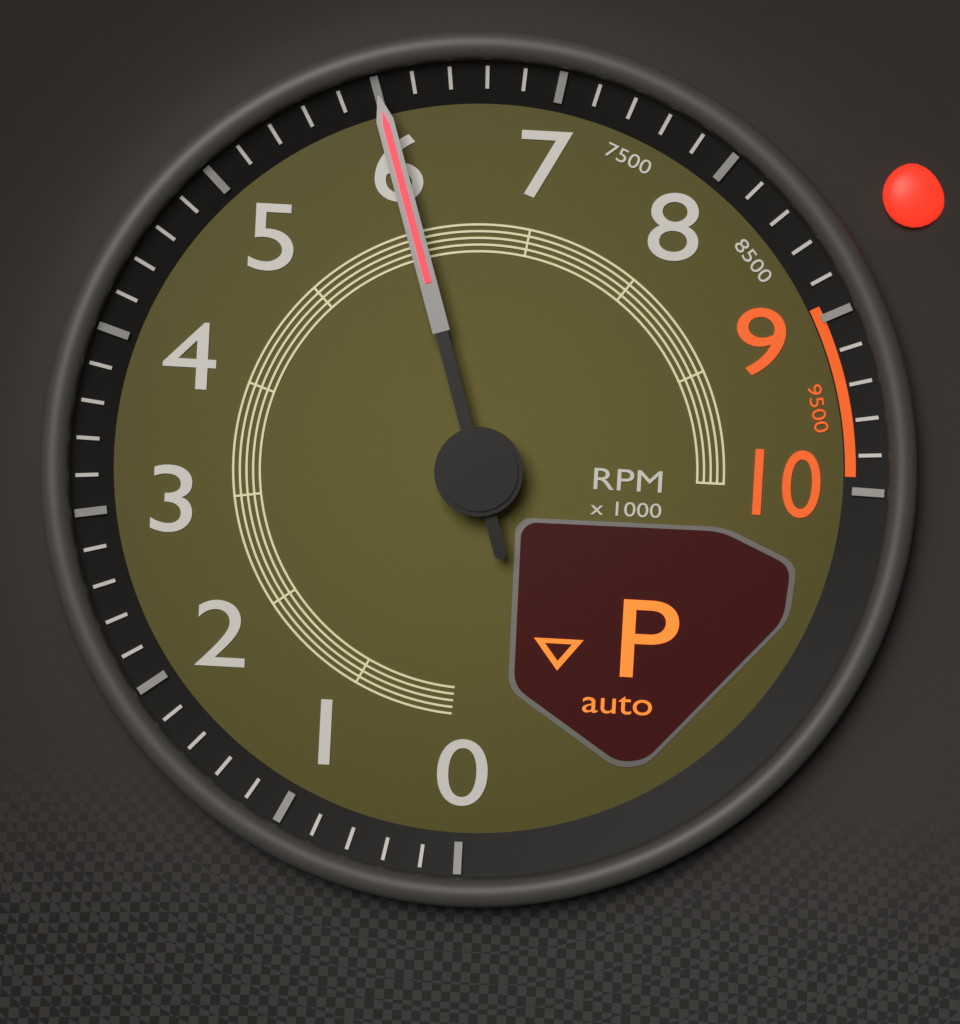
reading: 6000 RPM
